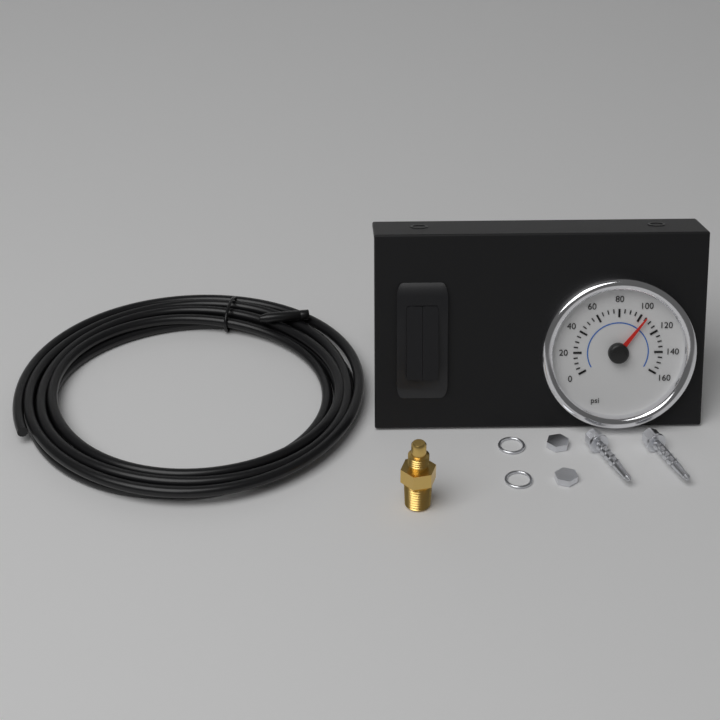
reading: 105 psi
